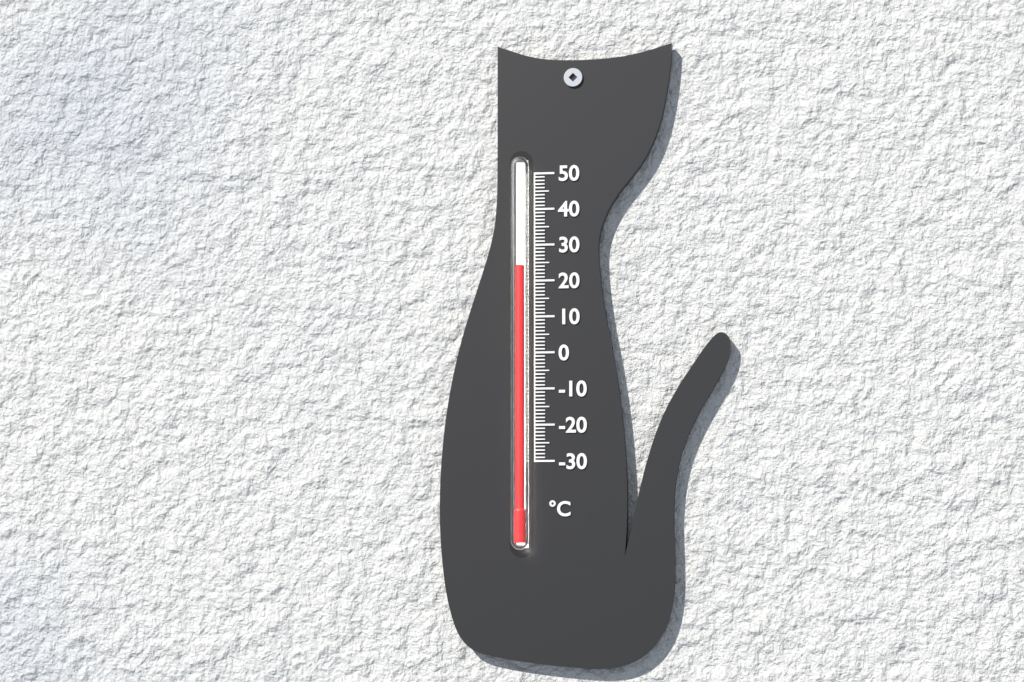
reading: 24 °C
